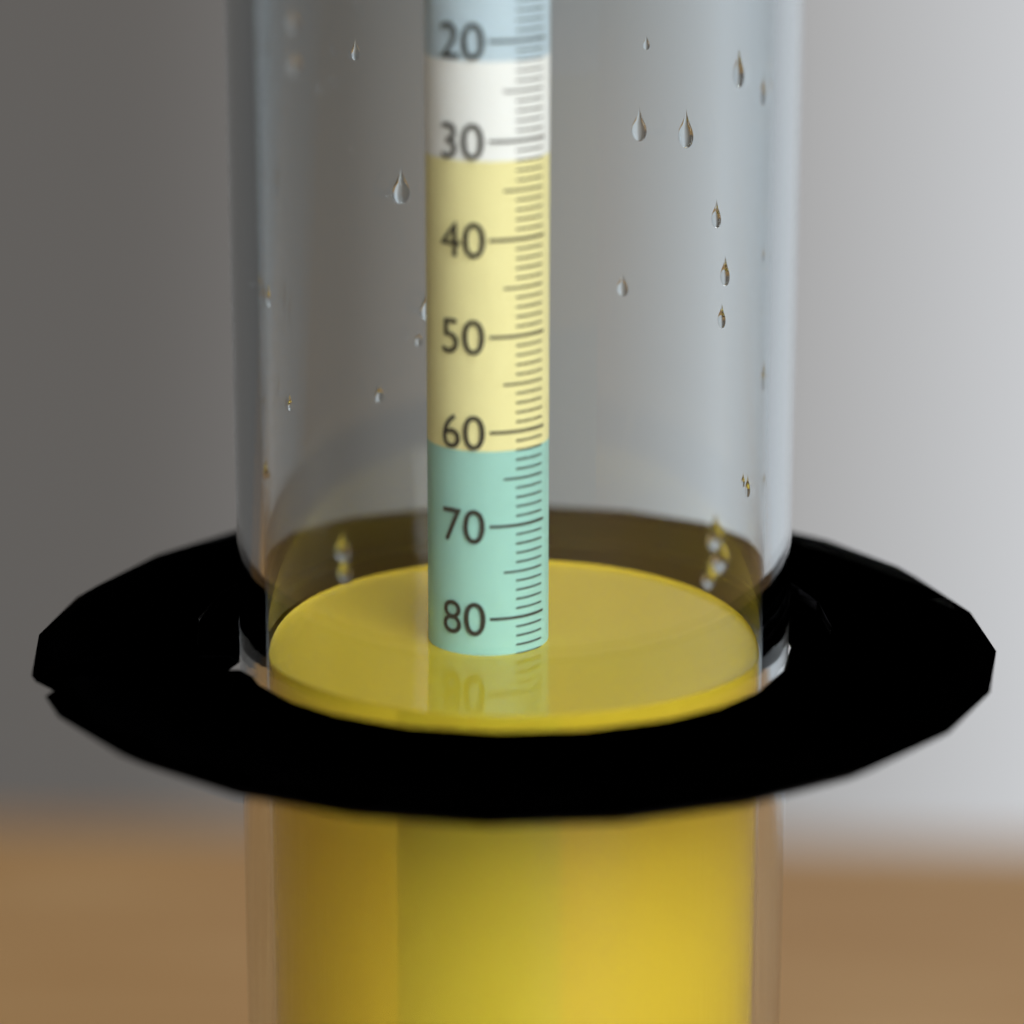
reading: 84 (no unit)
